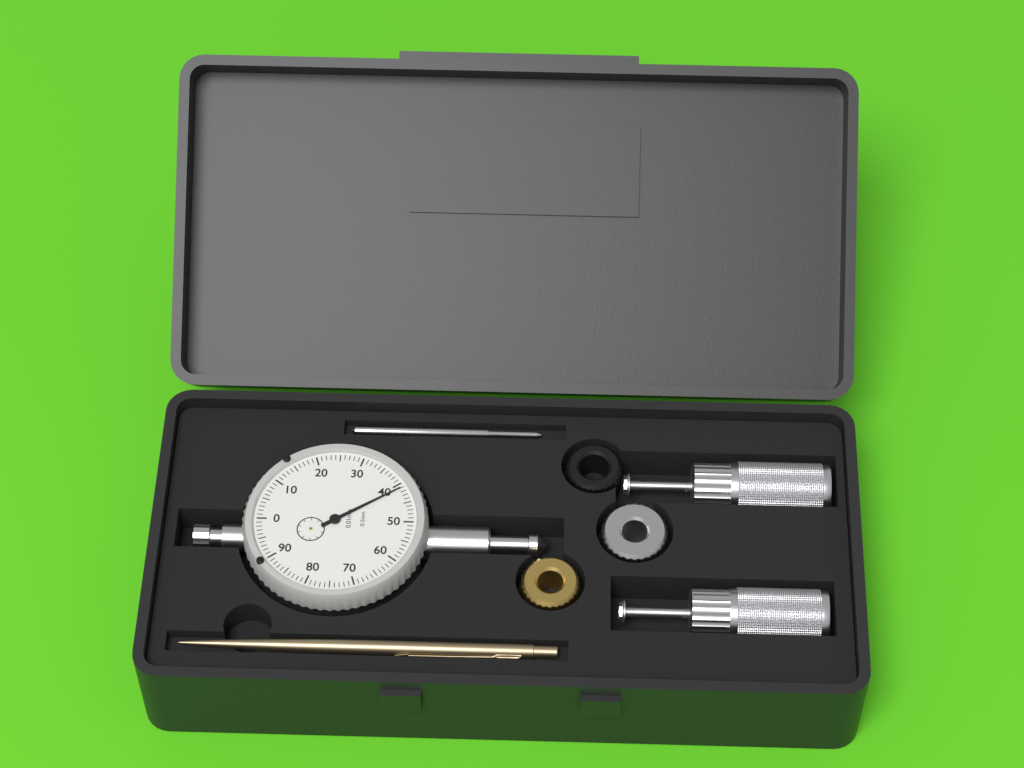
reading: 0.41 mm
